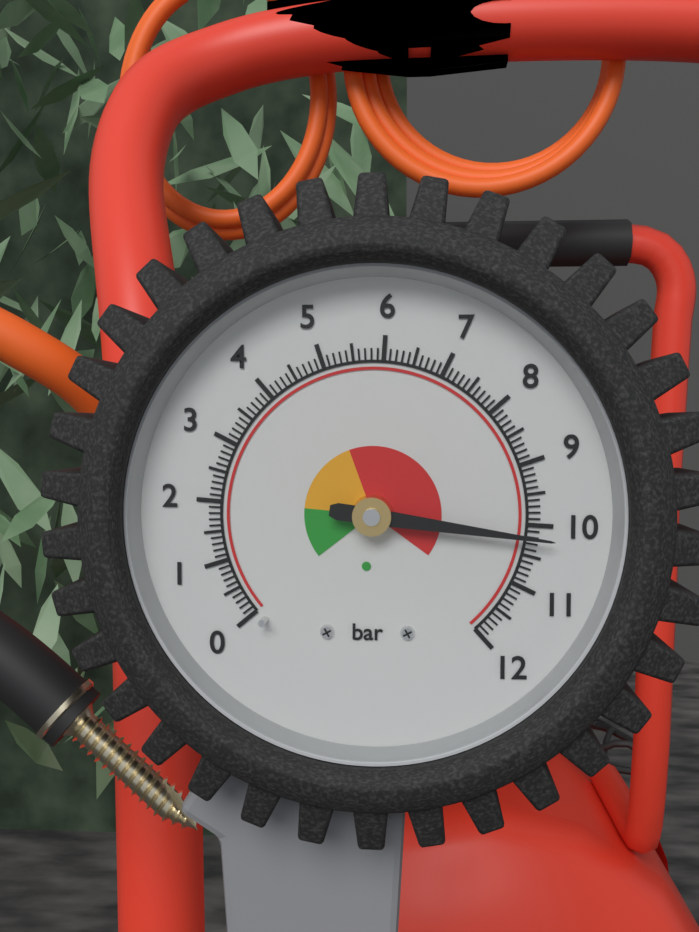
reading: 10.2 bar
